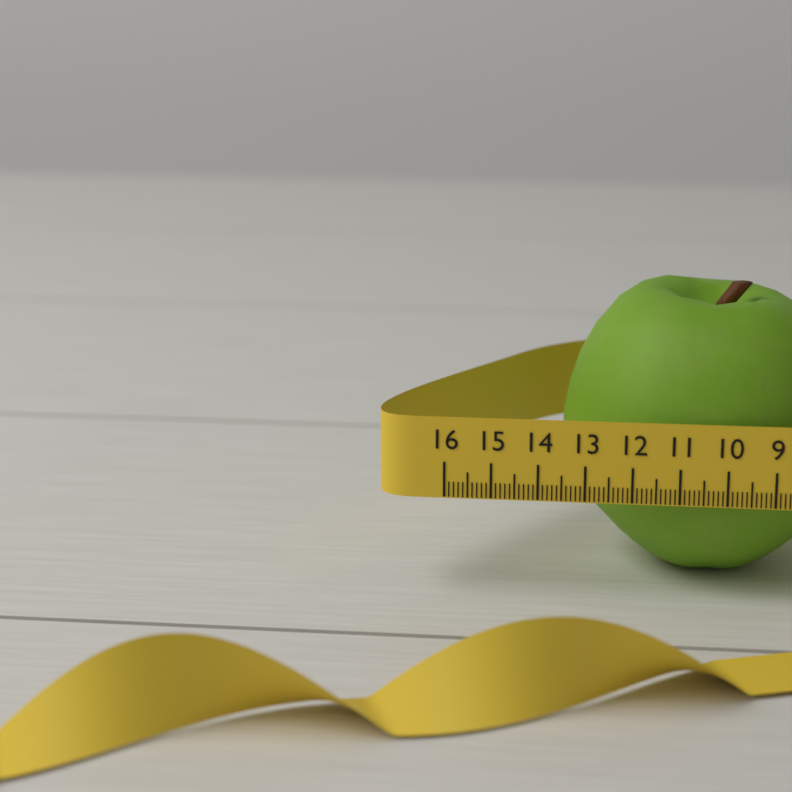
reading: 13.6 (no unit)
